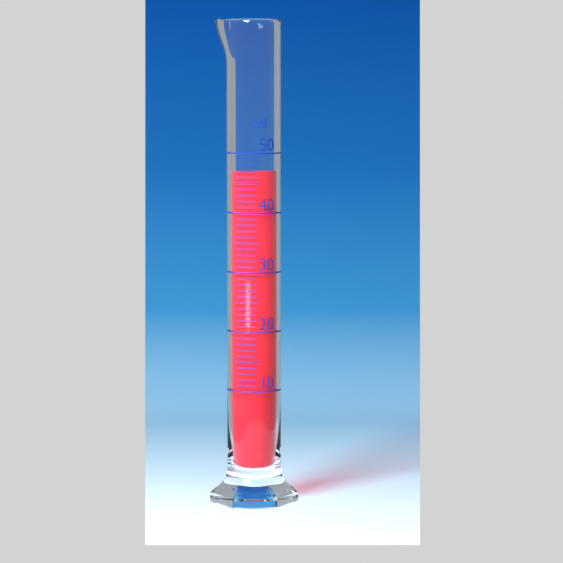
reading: 47 ml
